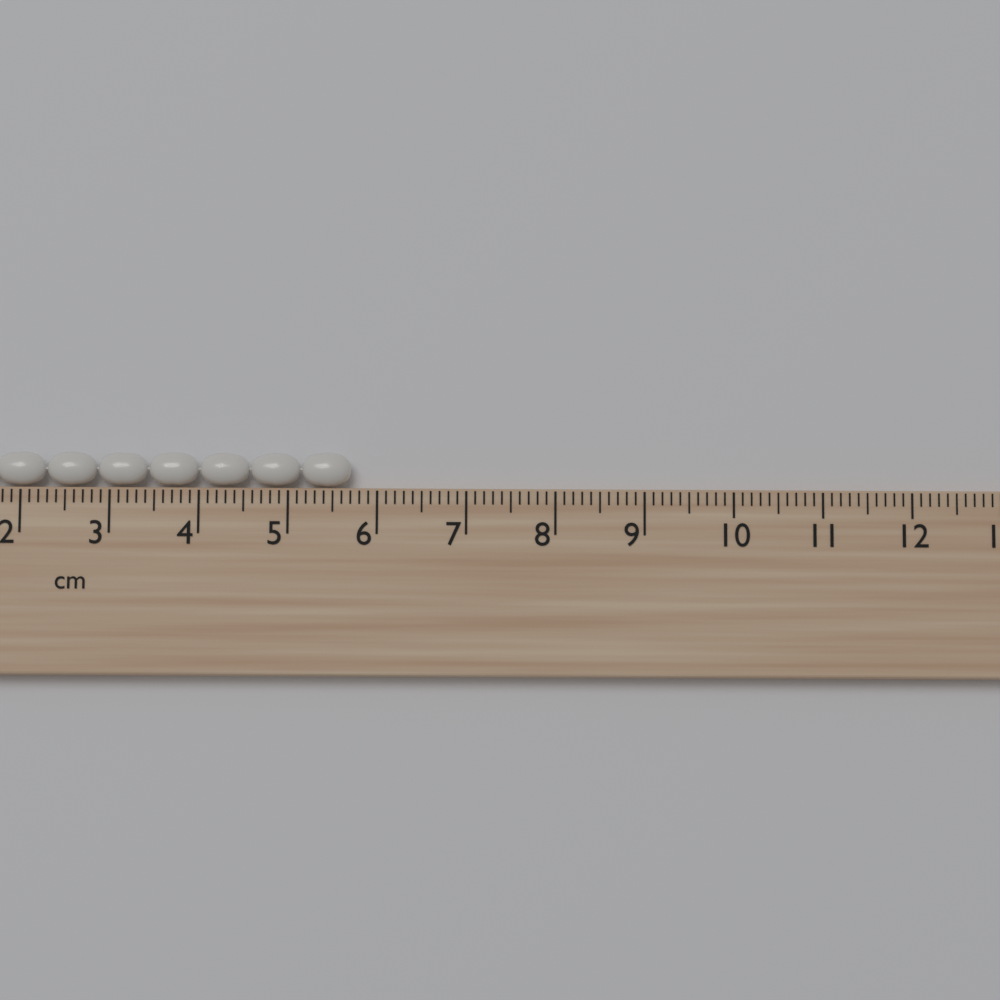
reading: 5.7 cm
